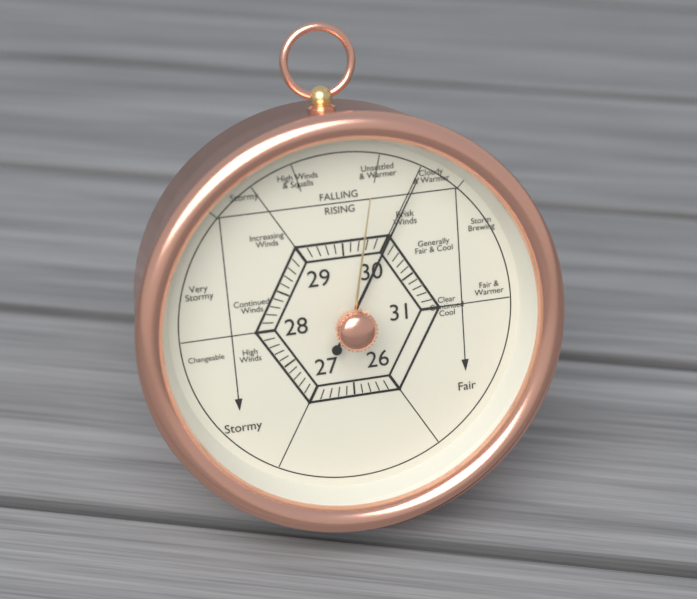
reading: 30.0 (no unit)
